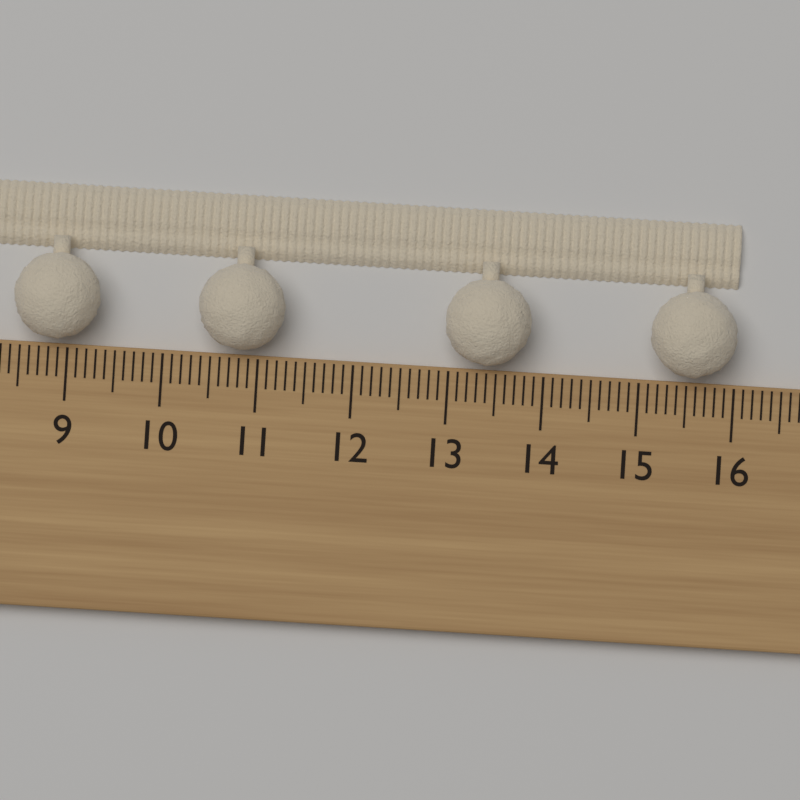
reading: 16.0 cm
